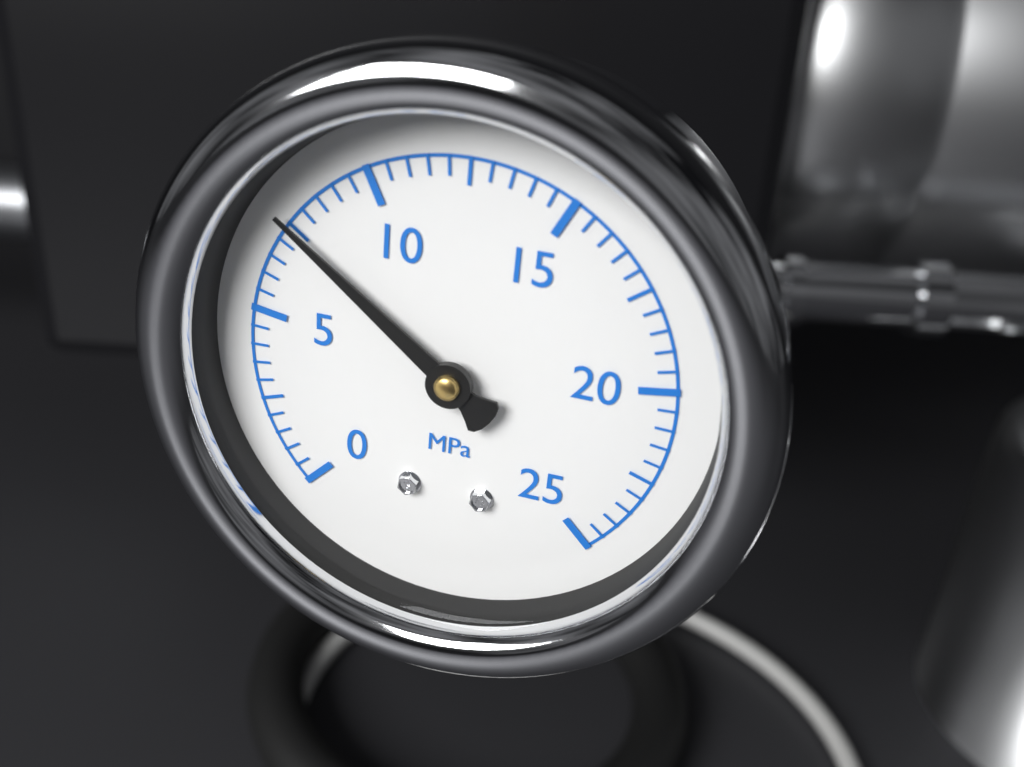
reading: 7.5 MPa
